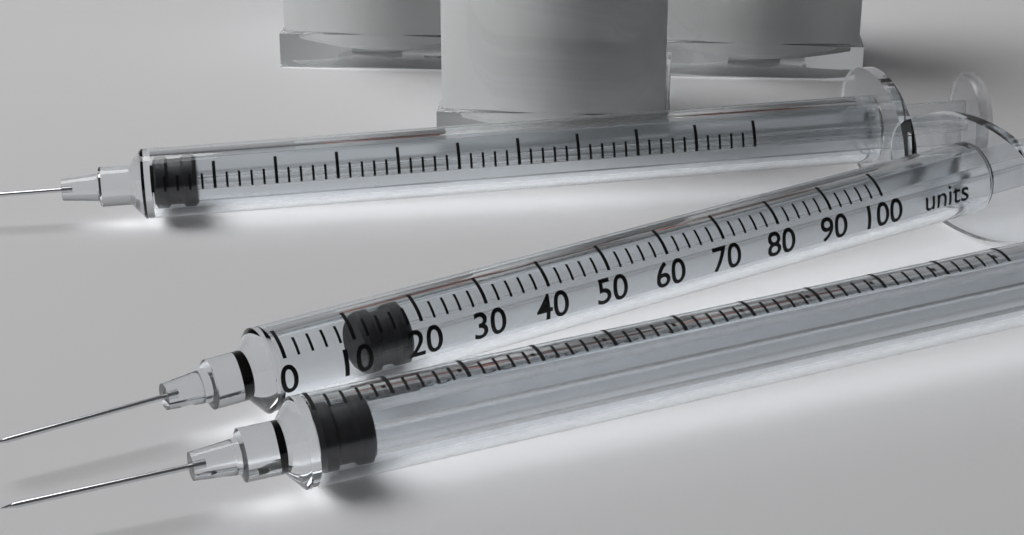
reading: 12 units
